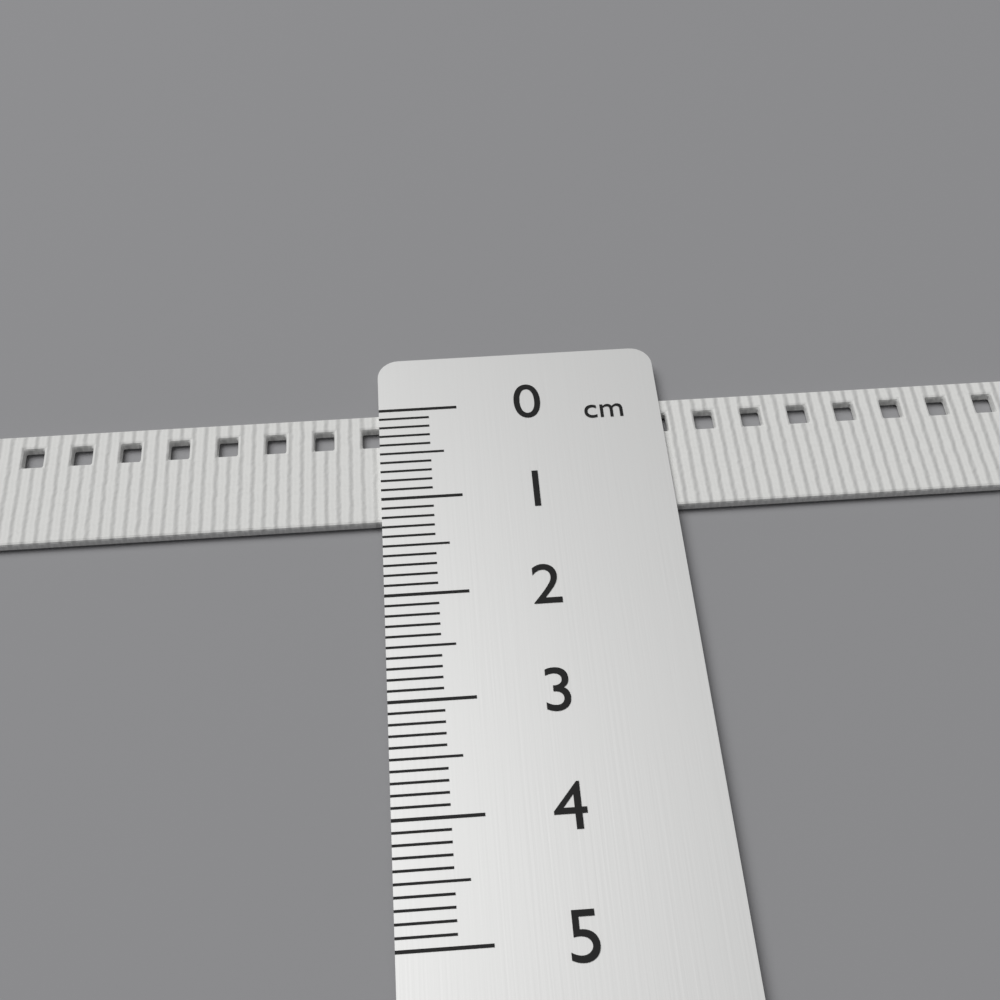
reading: 1.2 cm
